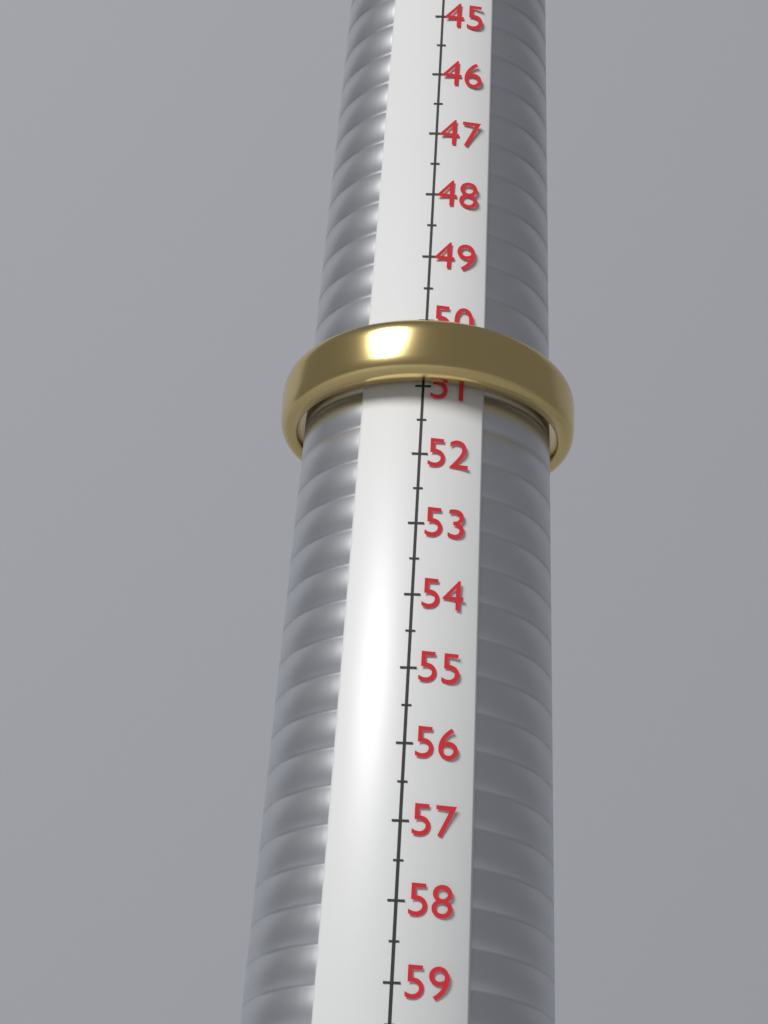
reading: 51.0 (no unit)
